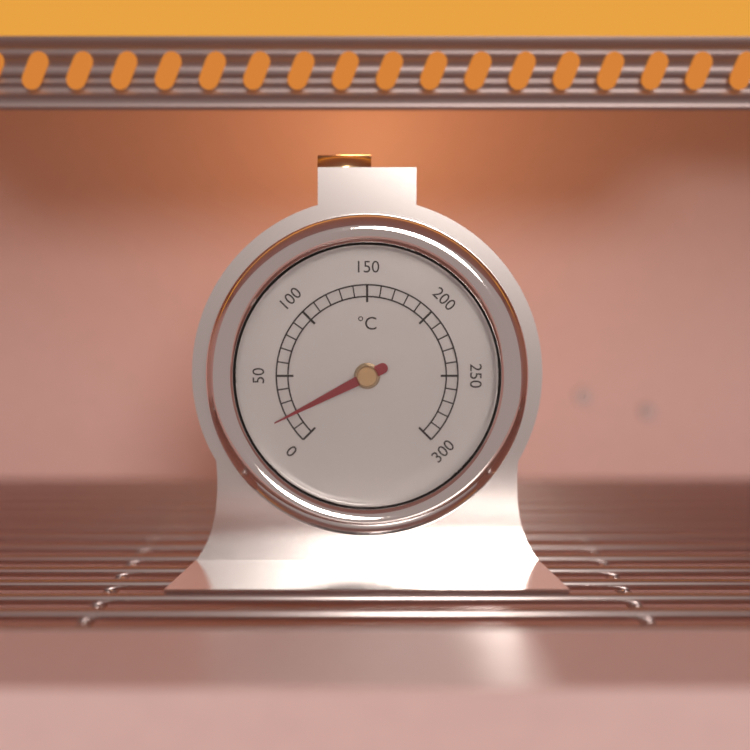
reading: 20 °C
